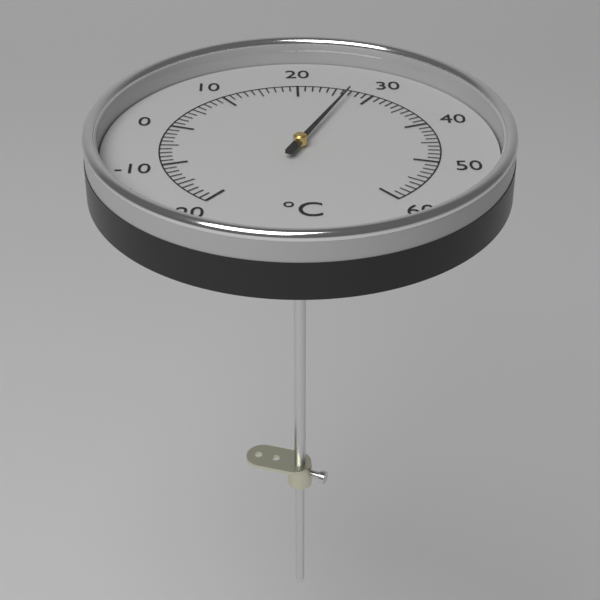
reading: 27 °C
